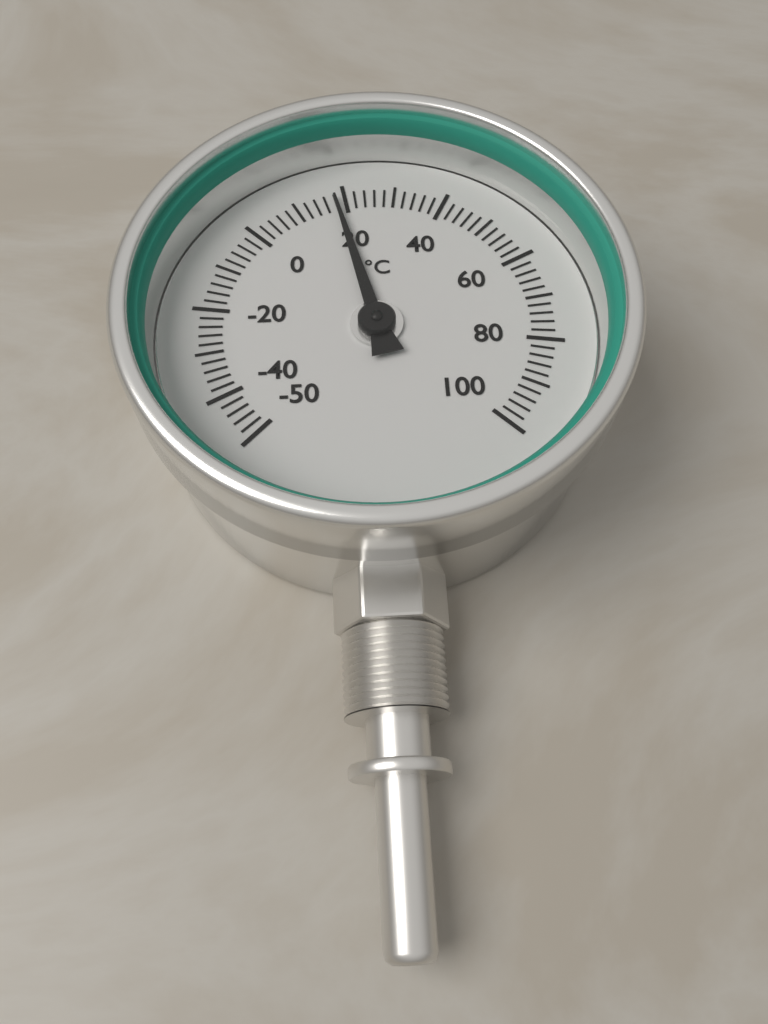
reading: 18 °C
